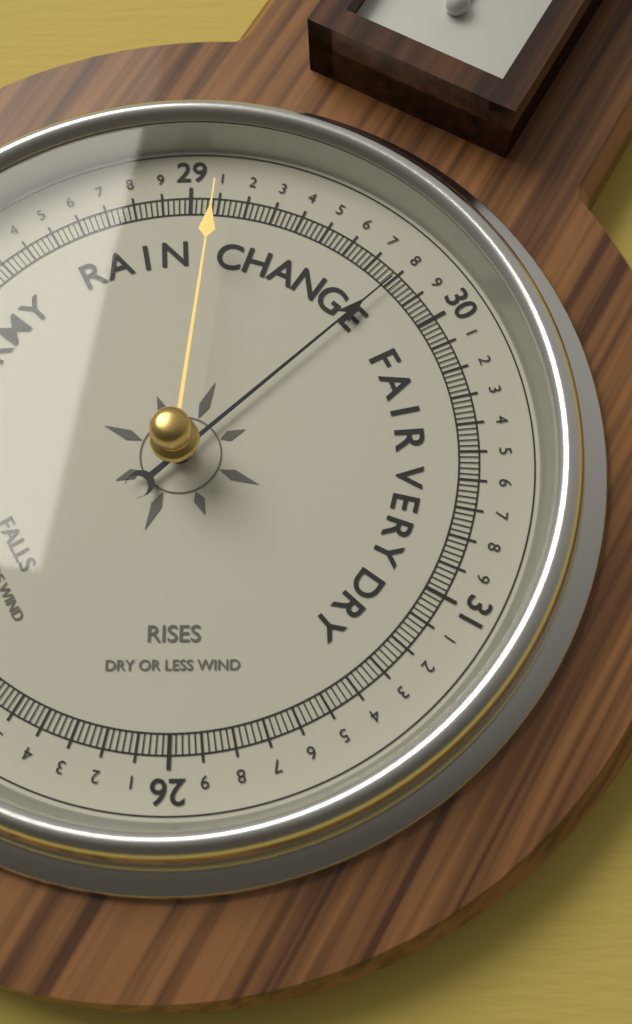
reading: 29.80 (no unit)
